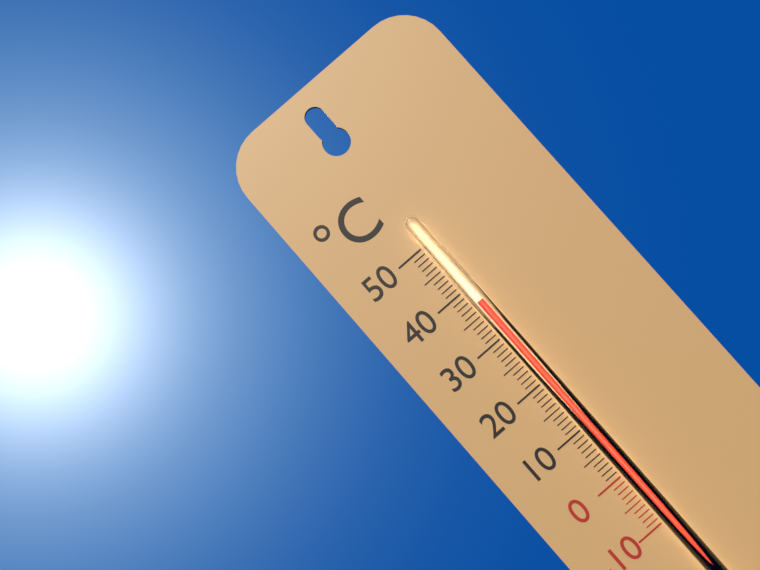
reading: 37 °C
